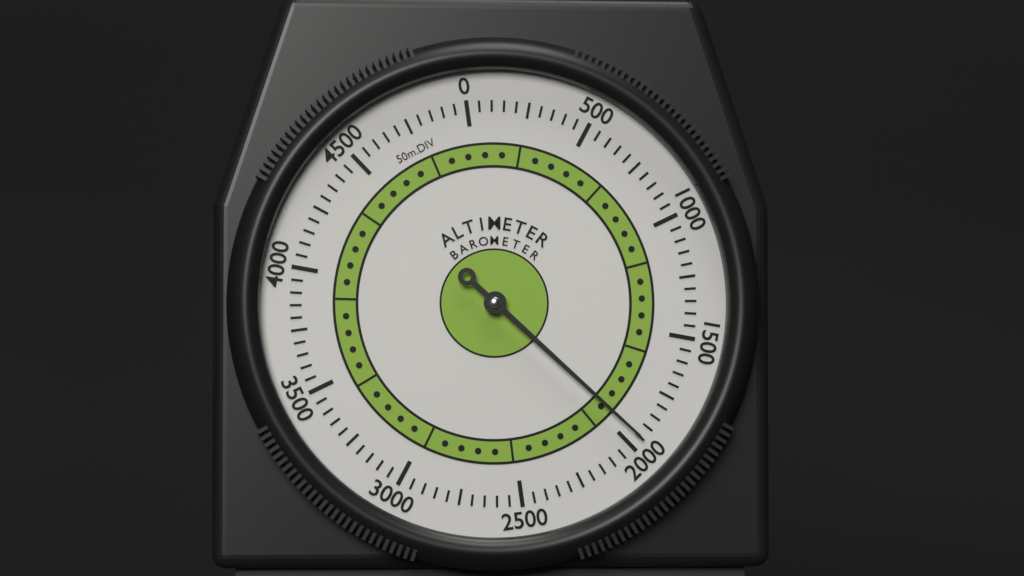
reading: 1950 m
